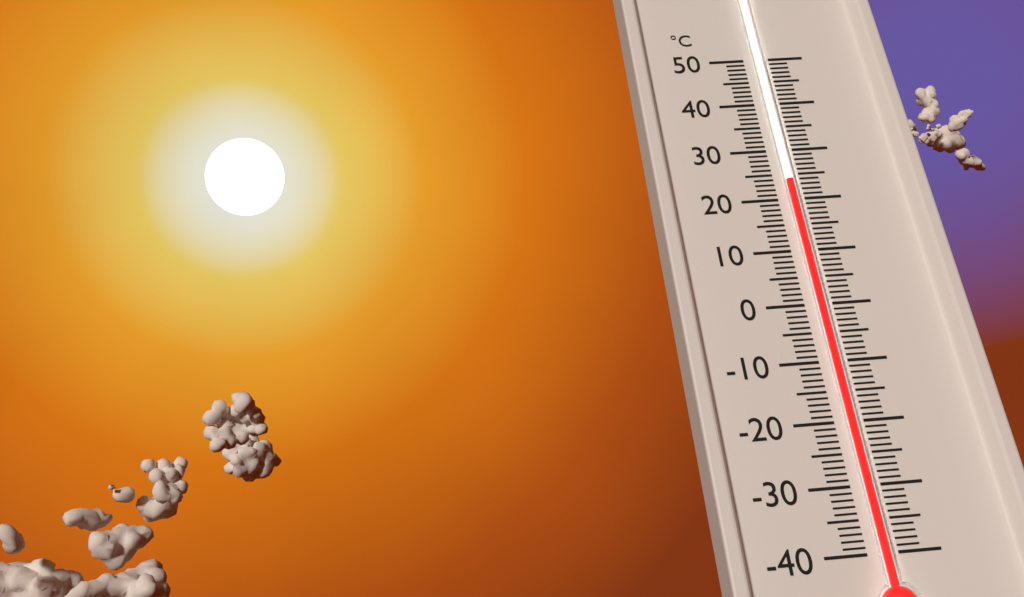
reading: 23 °C
